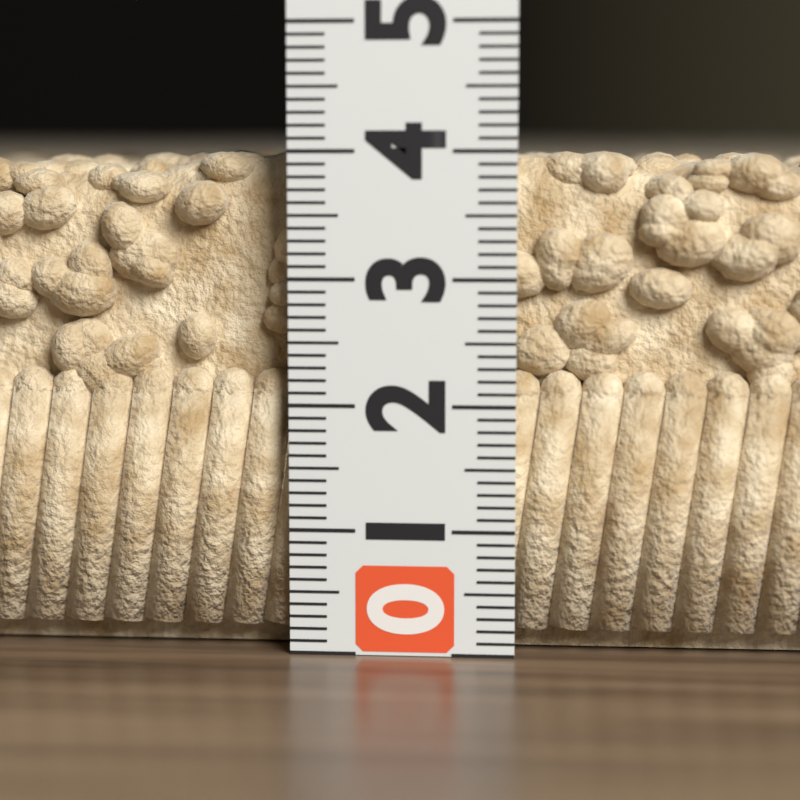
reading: 4.0 (no unit)
